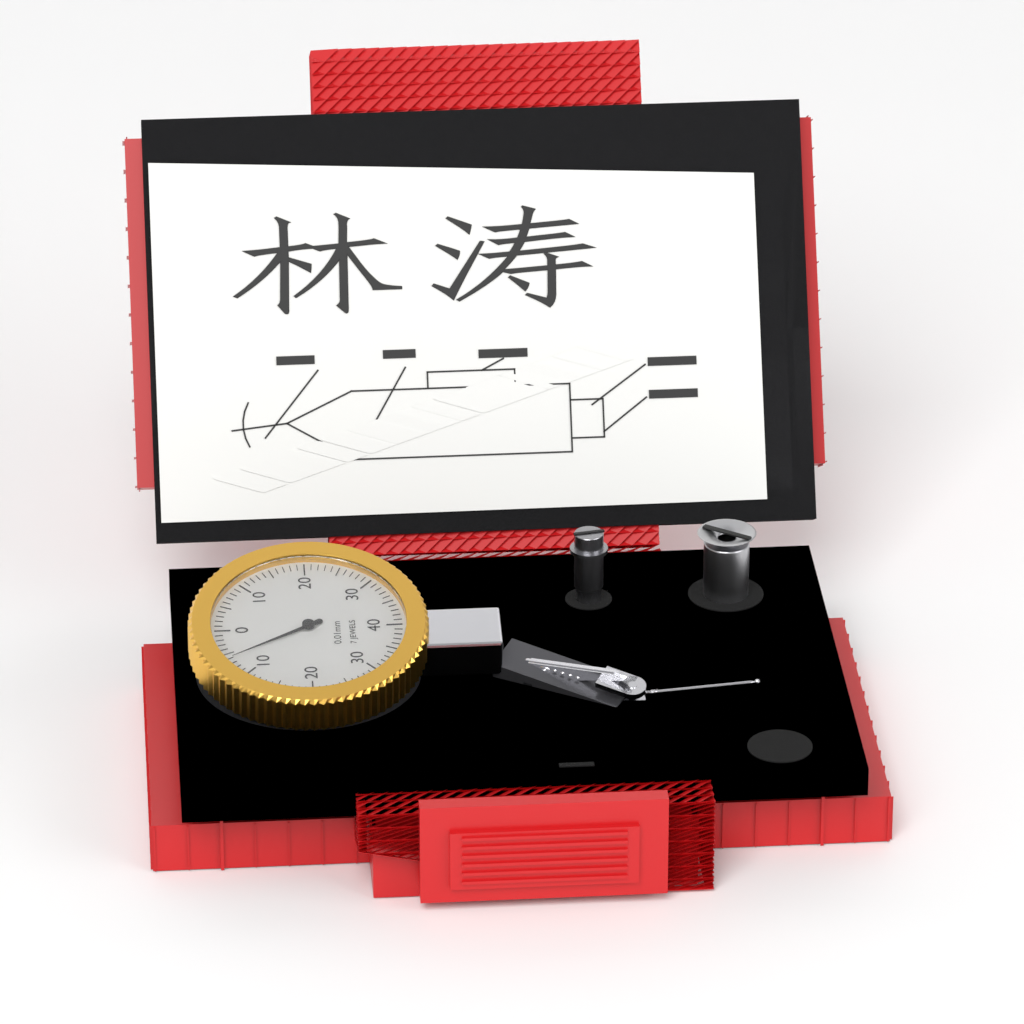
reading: 6 0.01mm
